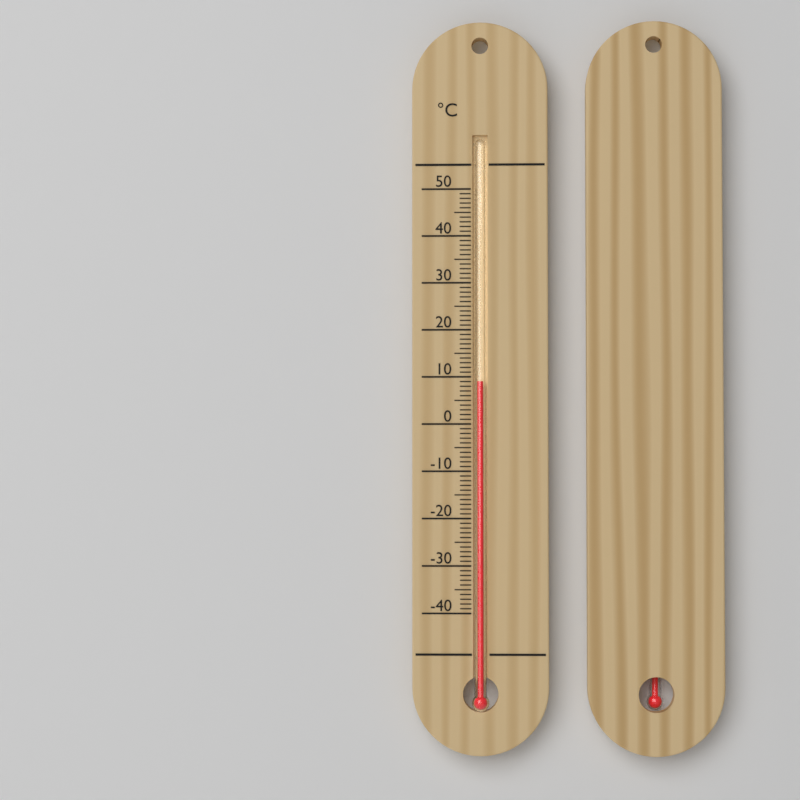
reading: 9 °C
